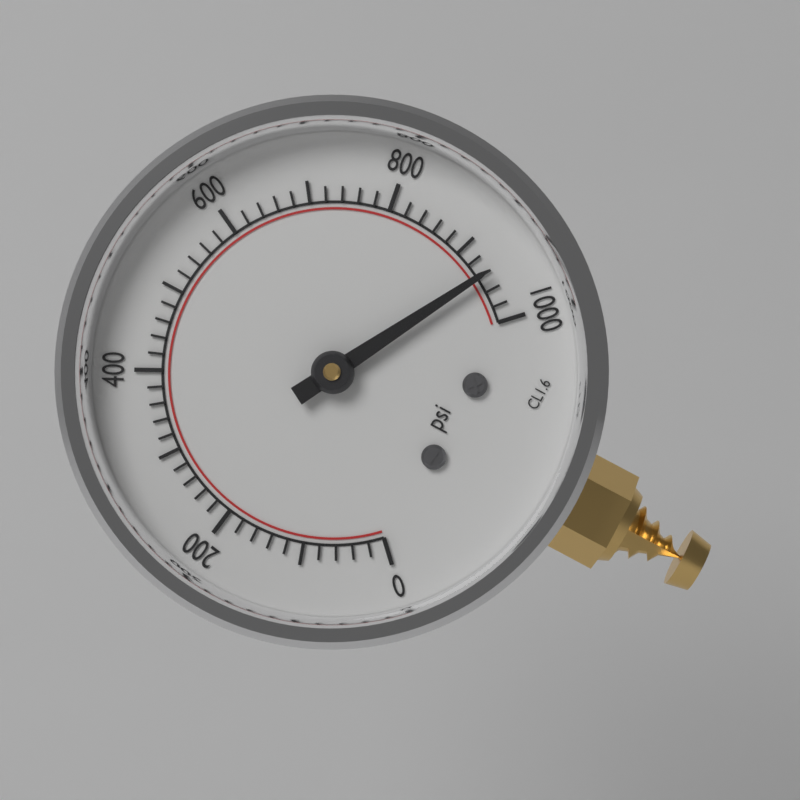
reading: 940 psi
